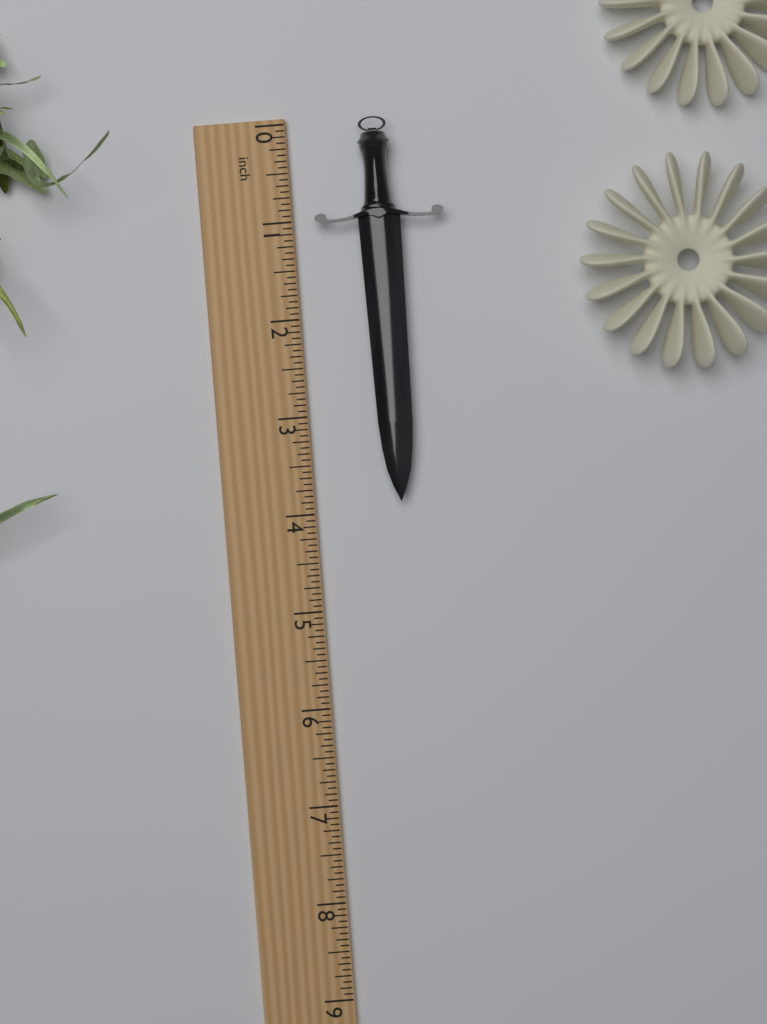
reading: 3.9375 inch
